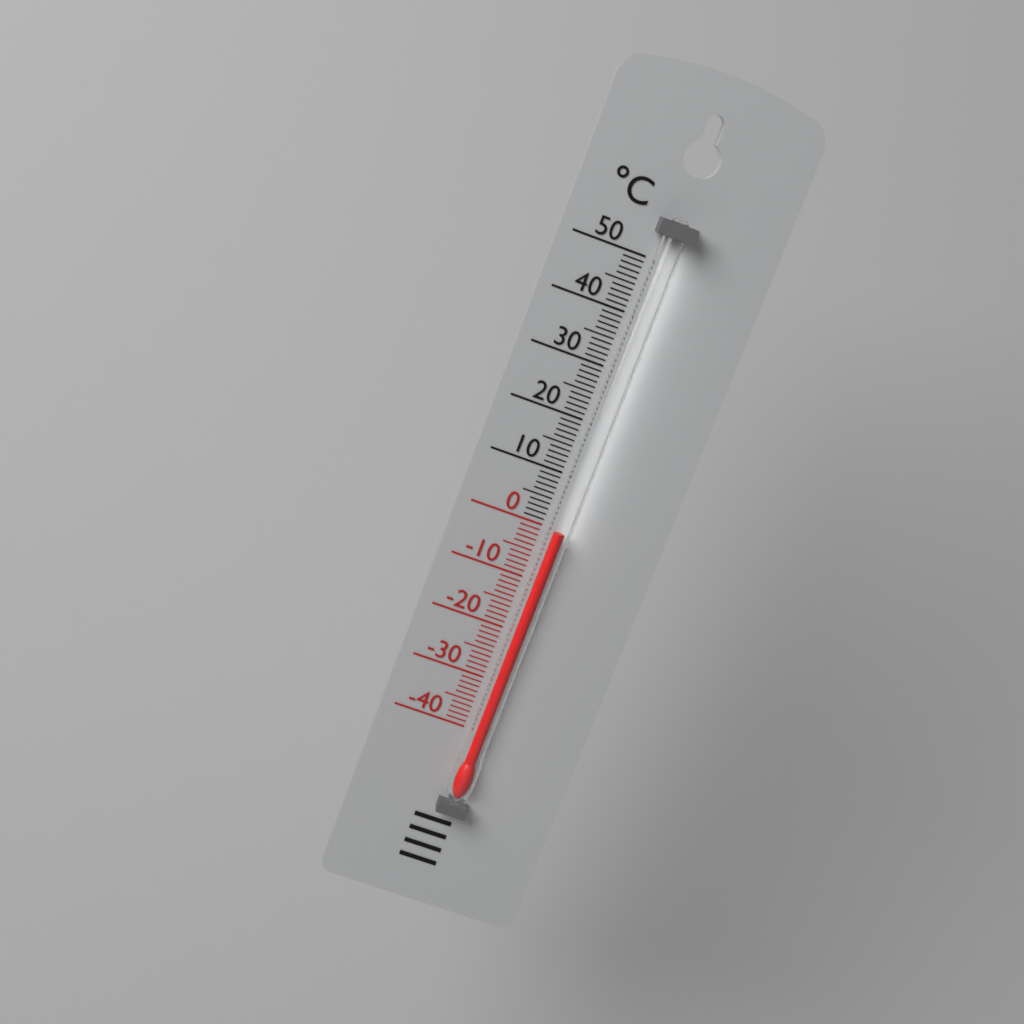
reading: 0 °C
